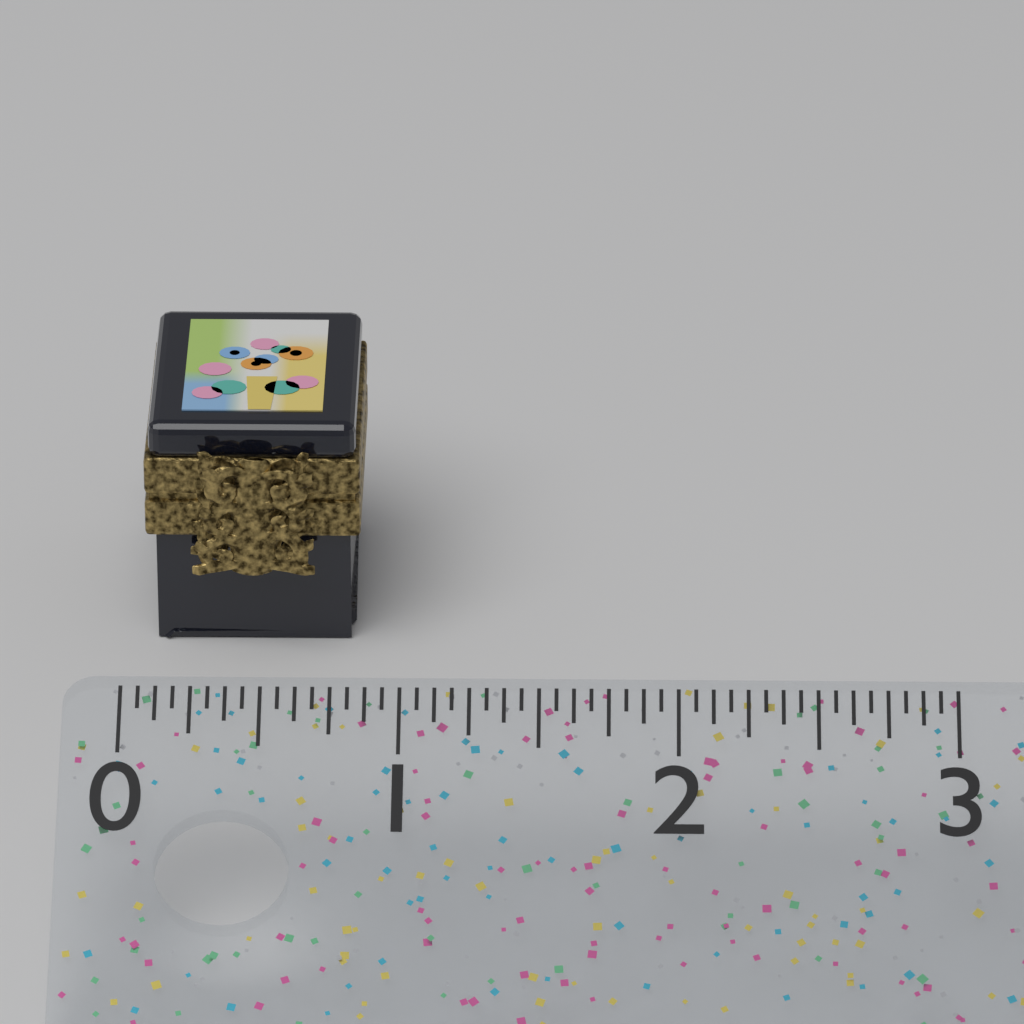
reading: 0.8125 (no unit)
